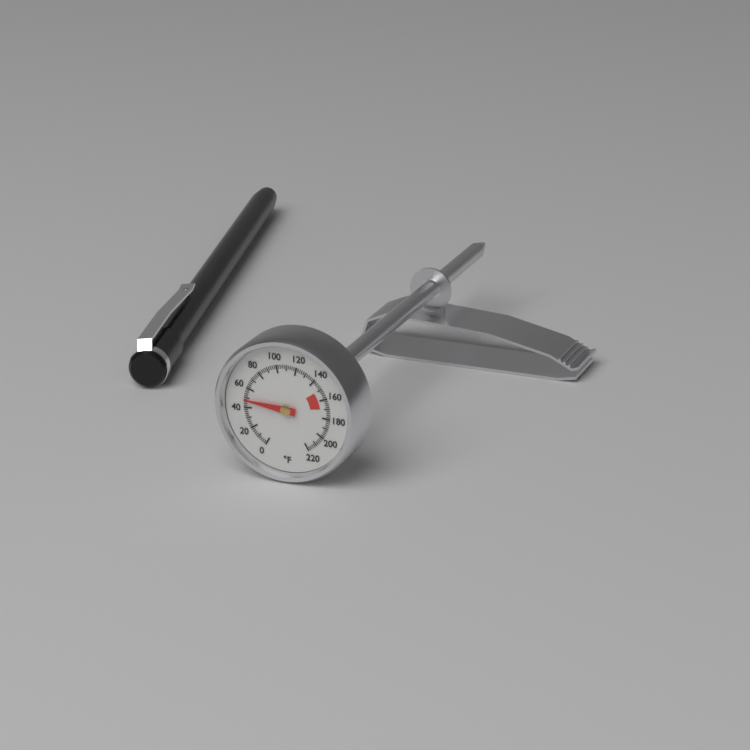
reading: 48 °F
